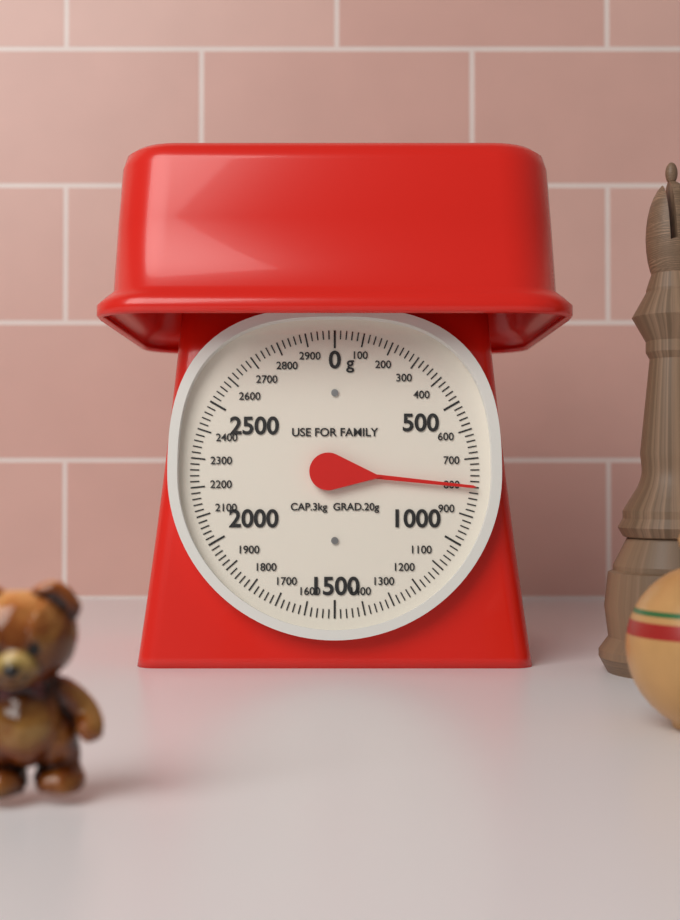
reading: 800 g
